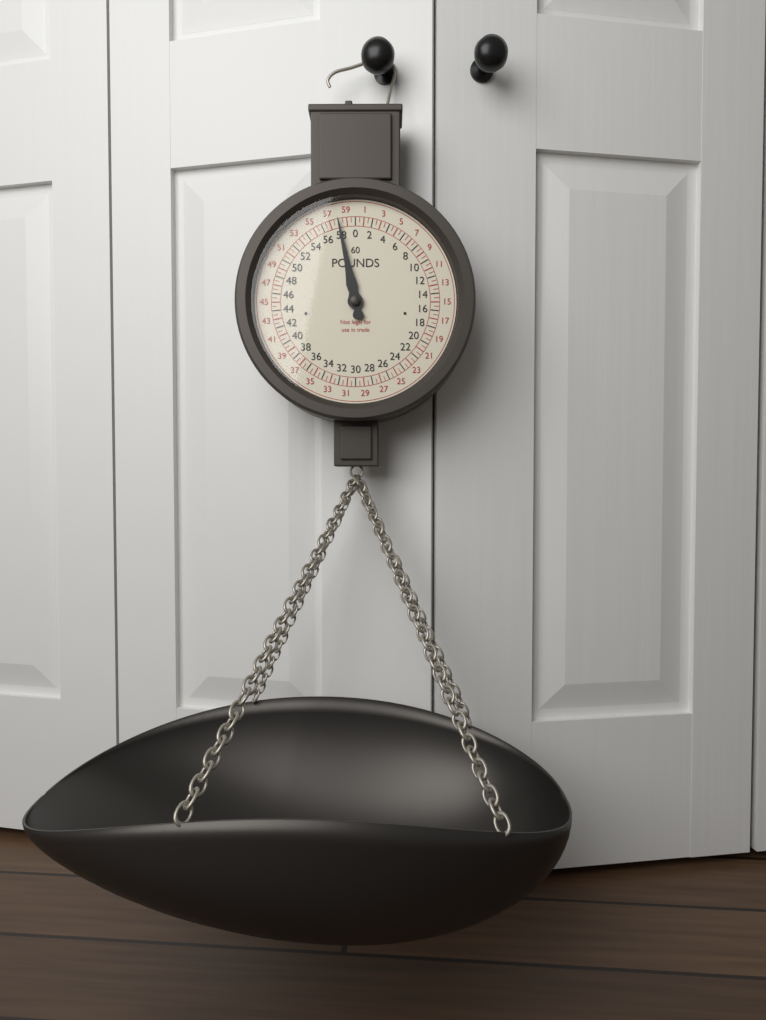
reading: 58.0 lb
